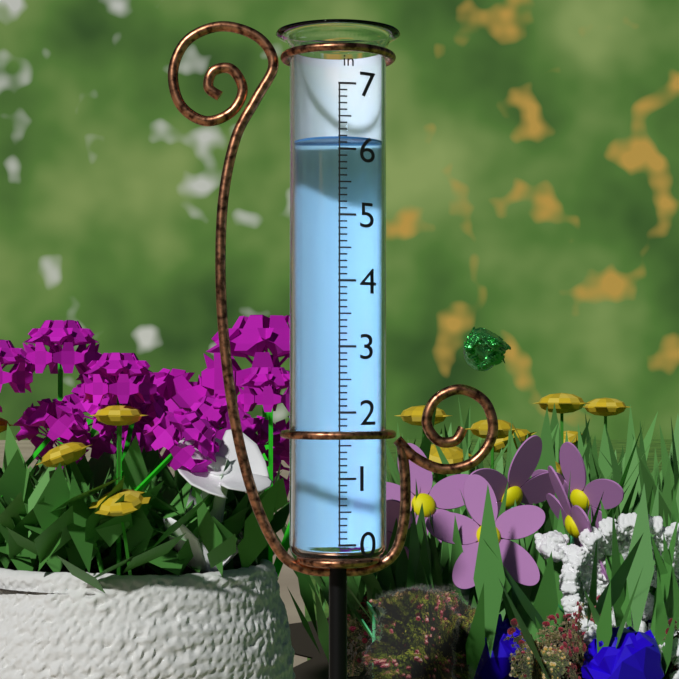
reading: 6.2 in
